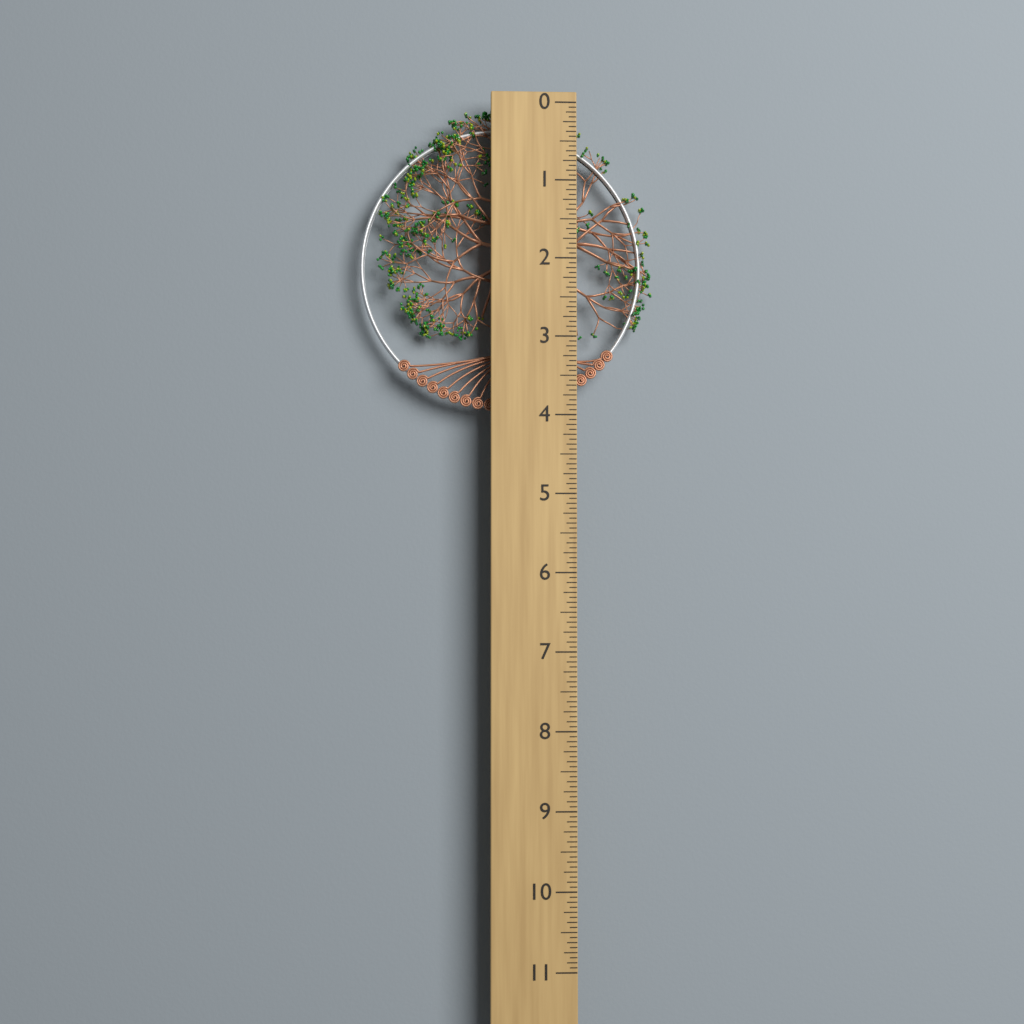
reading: 3.9375 (no unit)
